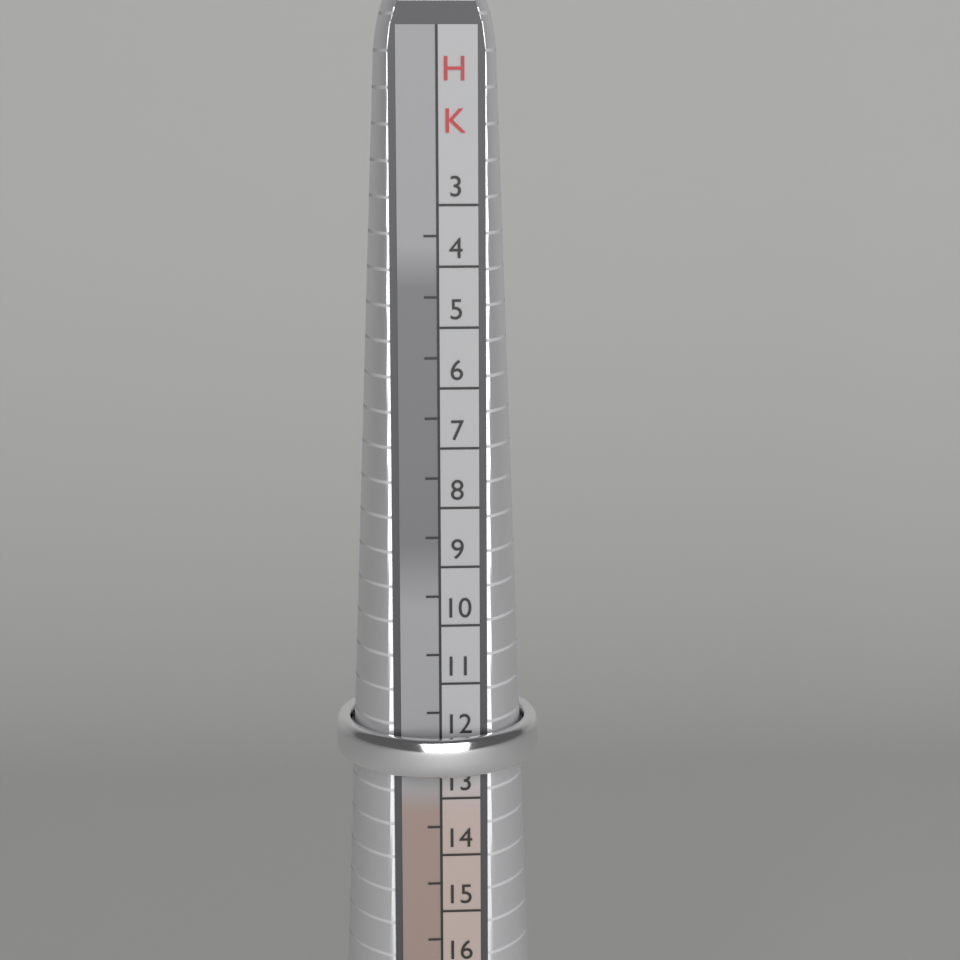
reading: 12.5 HK
